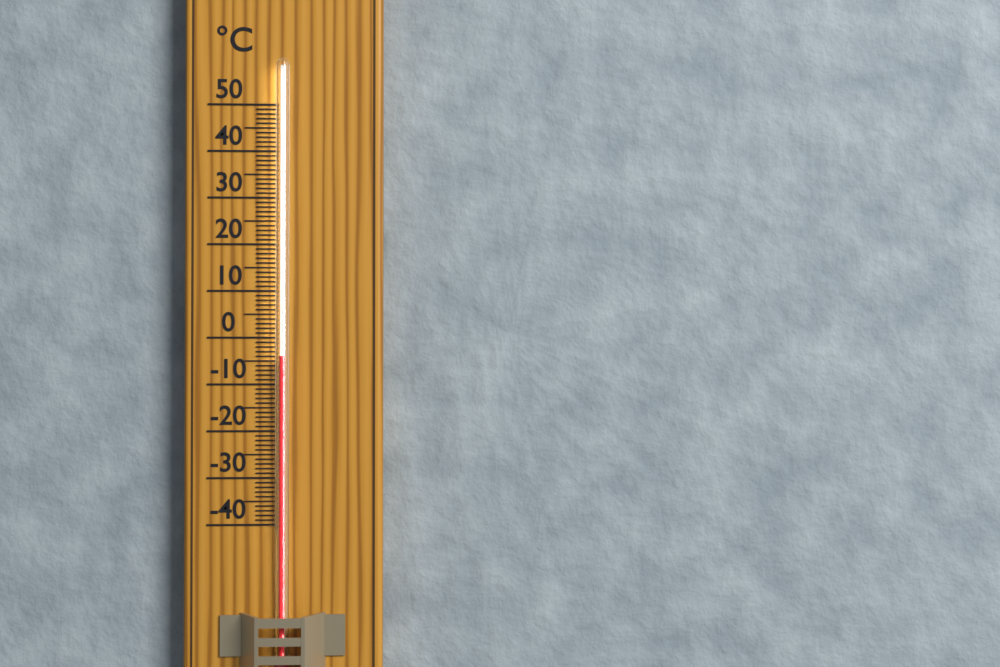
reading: -4 °C
